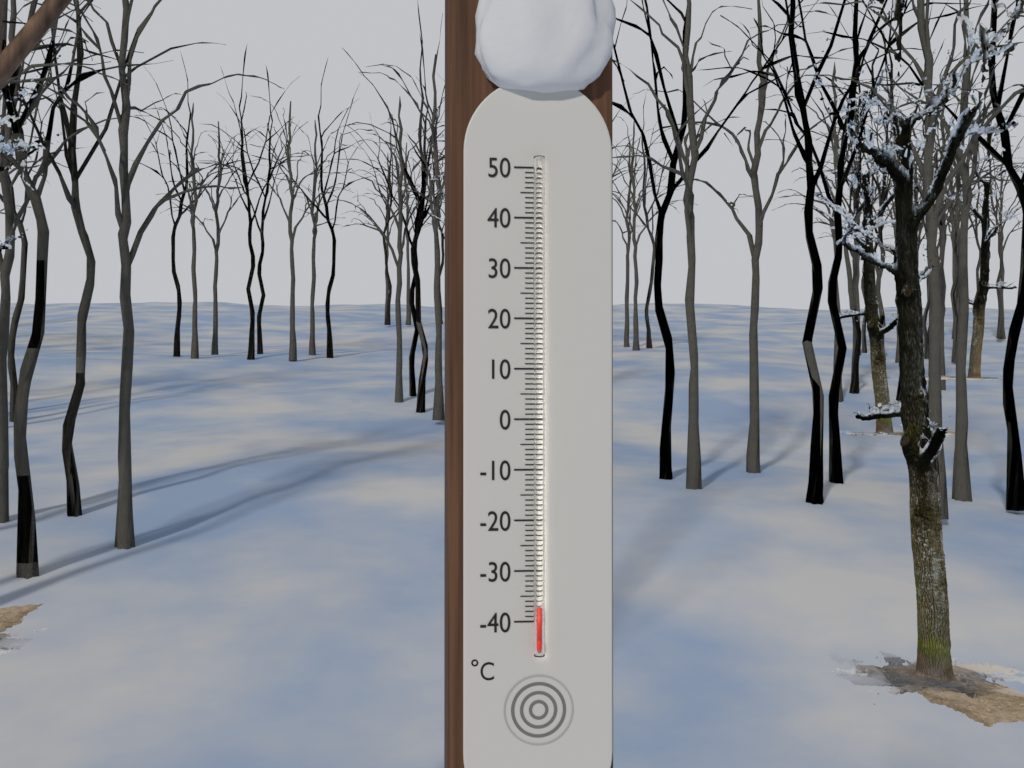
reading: -37 °C
